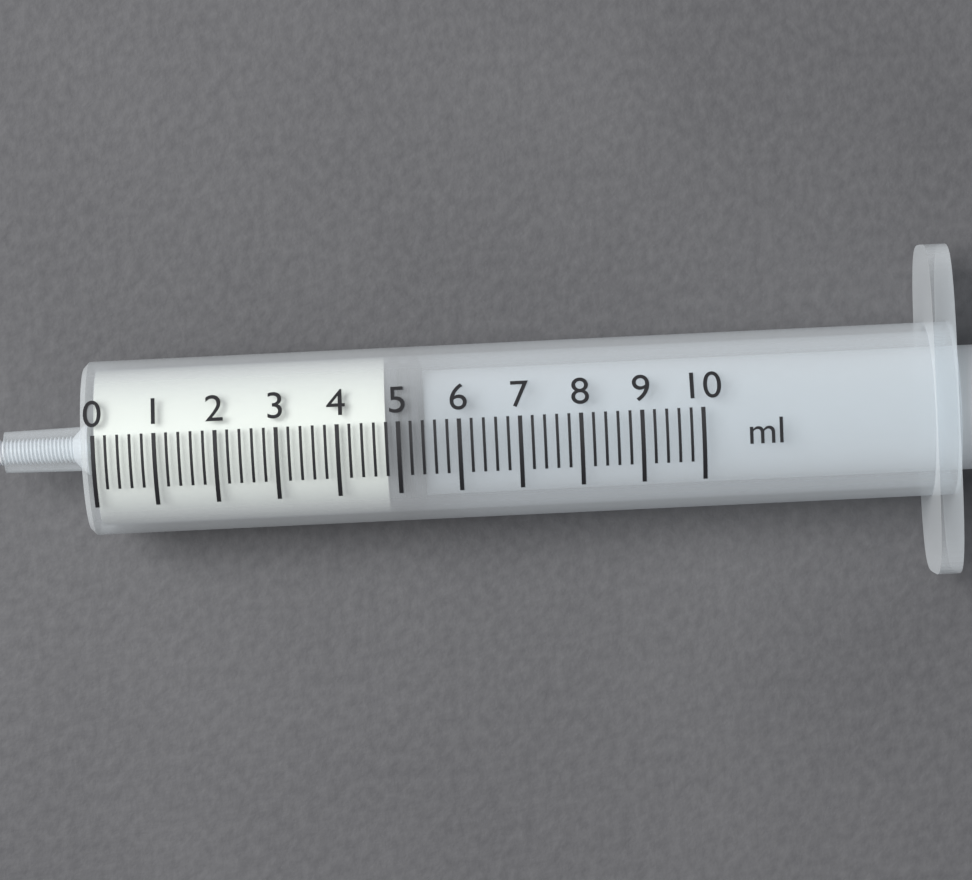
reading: 4.8 ml
